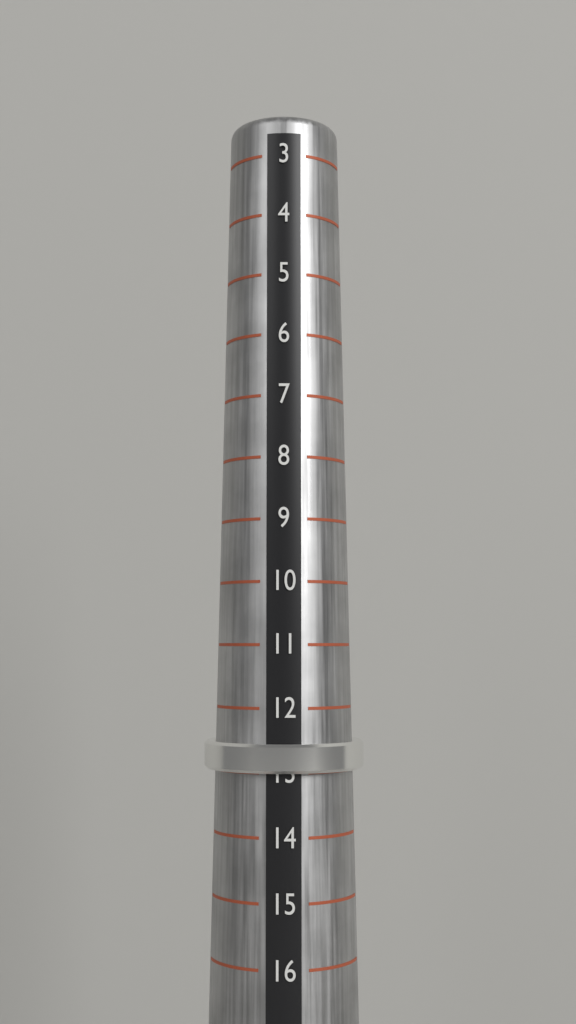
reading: 13 (no unit)
